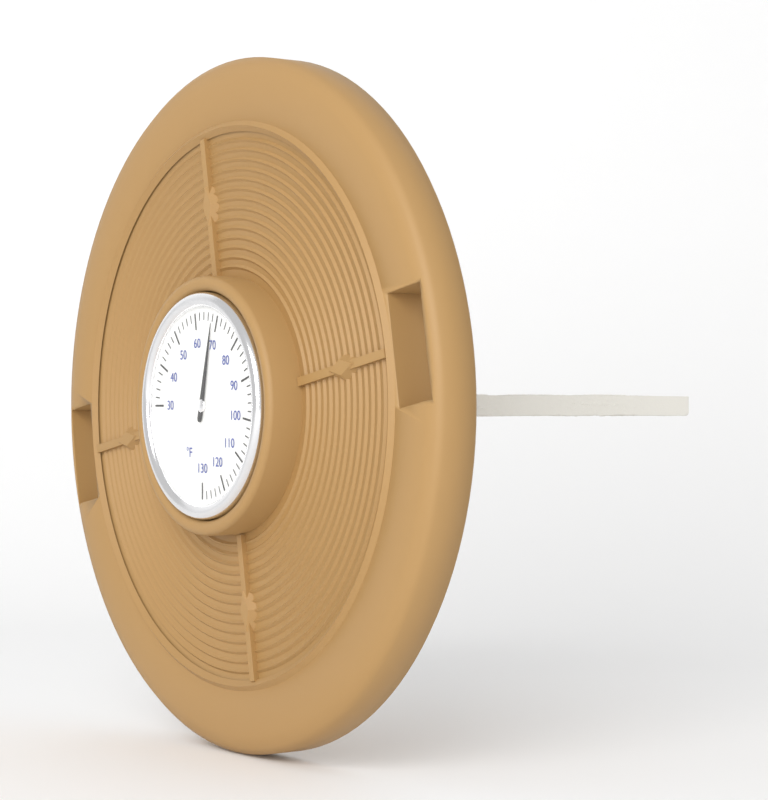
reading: 68 °F
